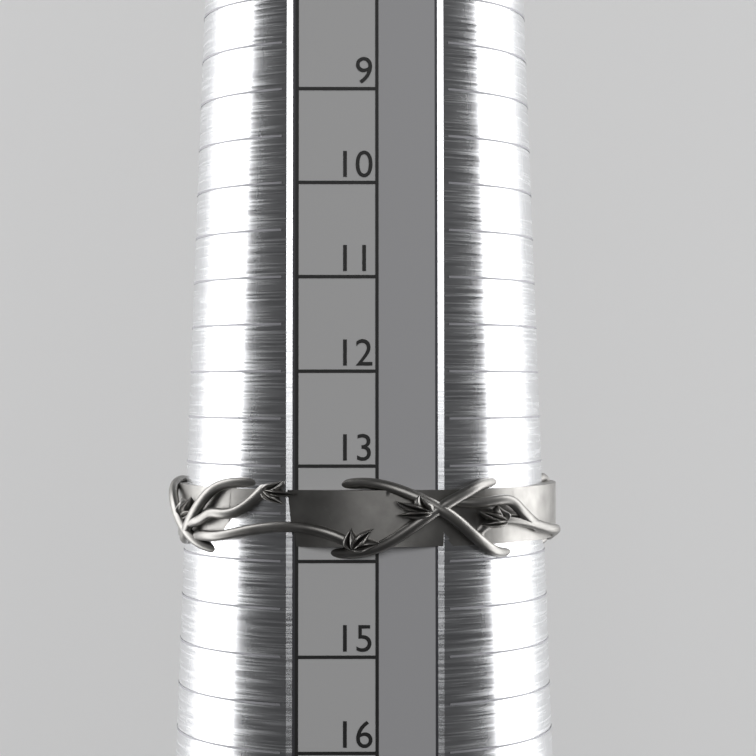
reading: 14.0 (no unit)
